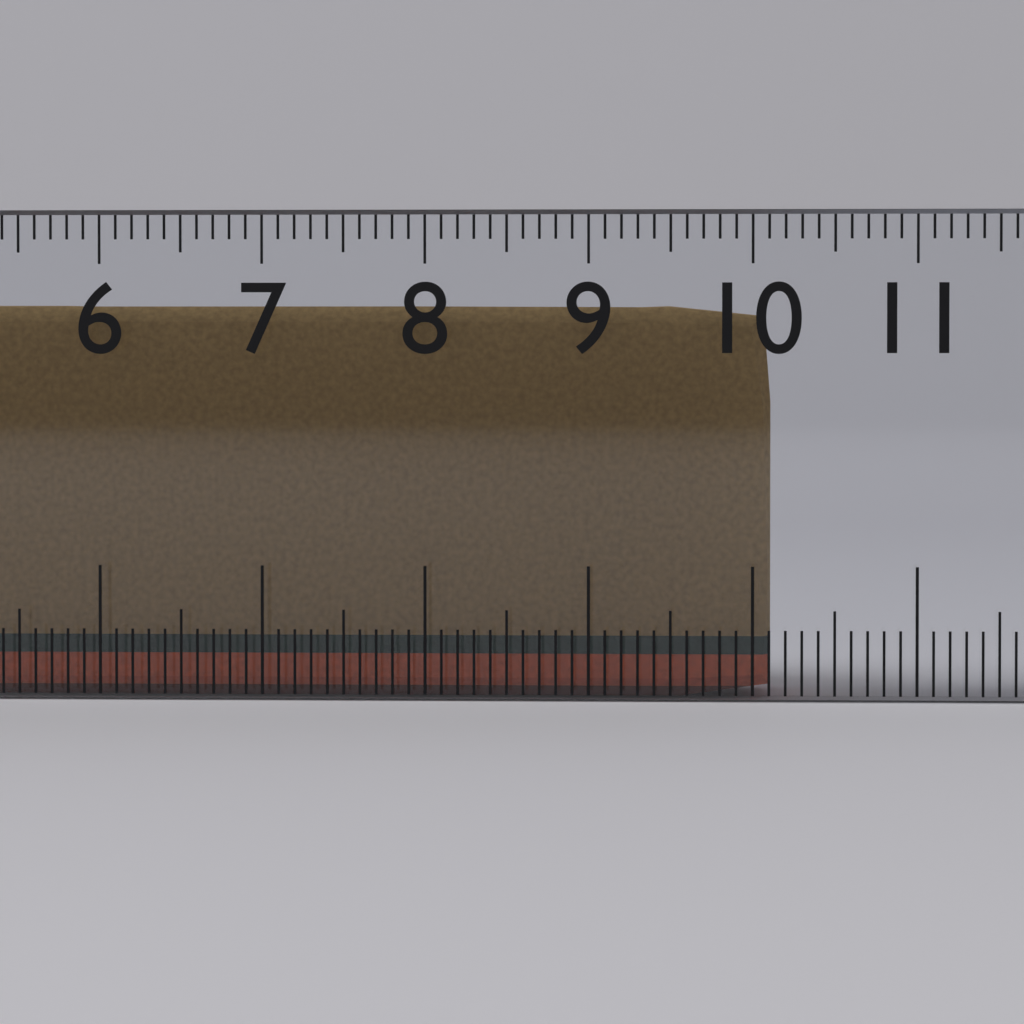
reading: 10.1 cm
